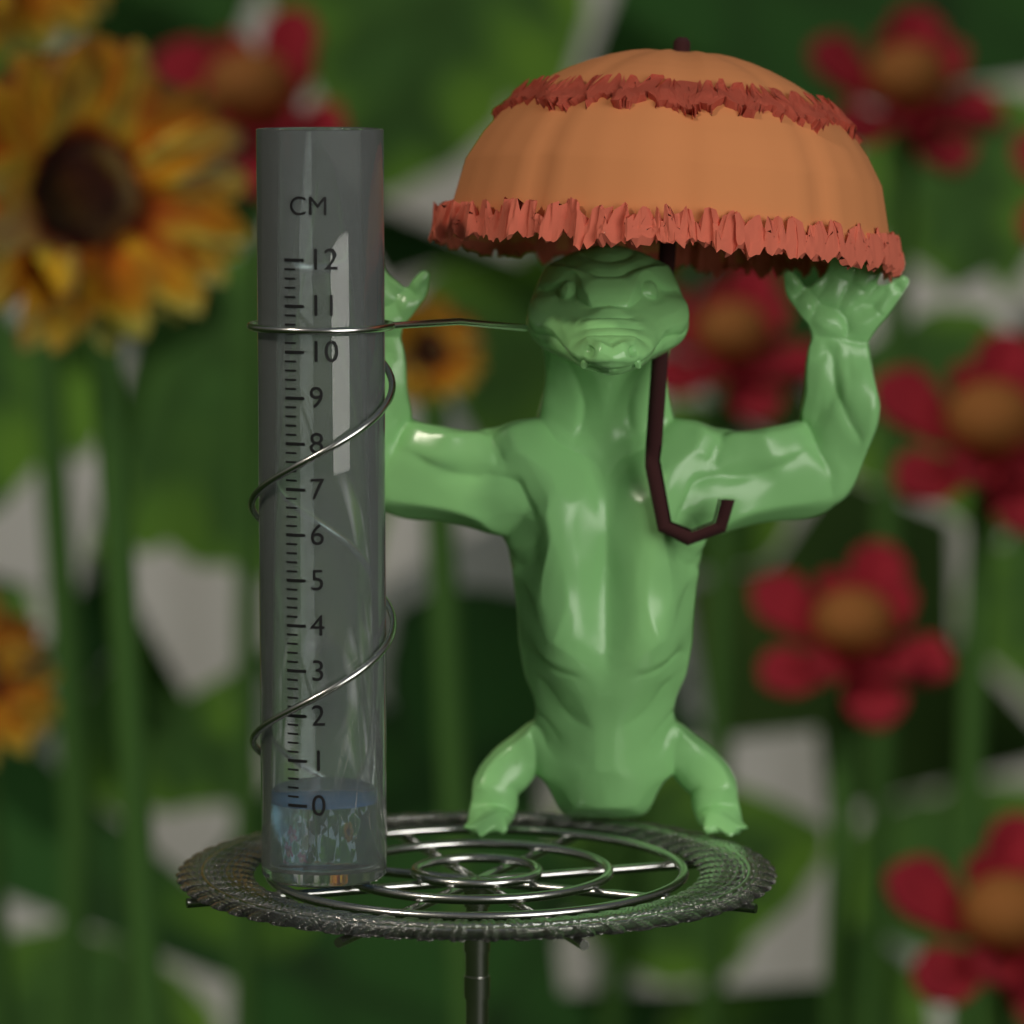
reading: 0.0 cm
